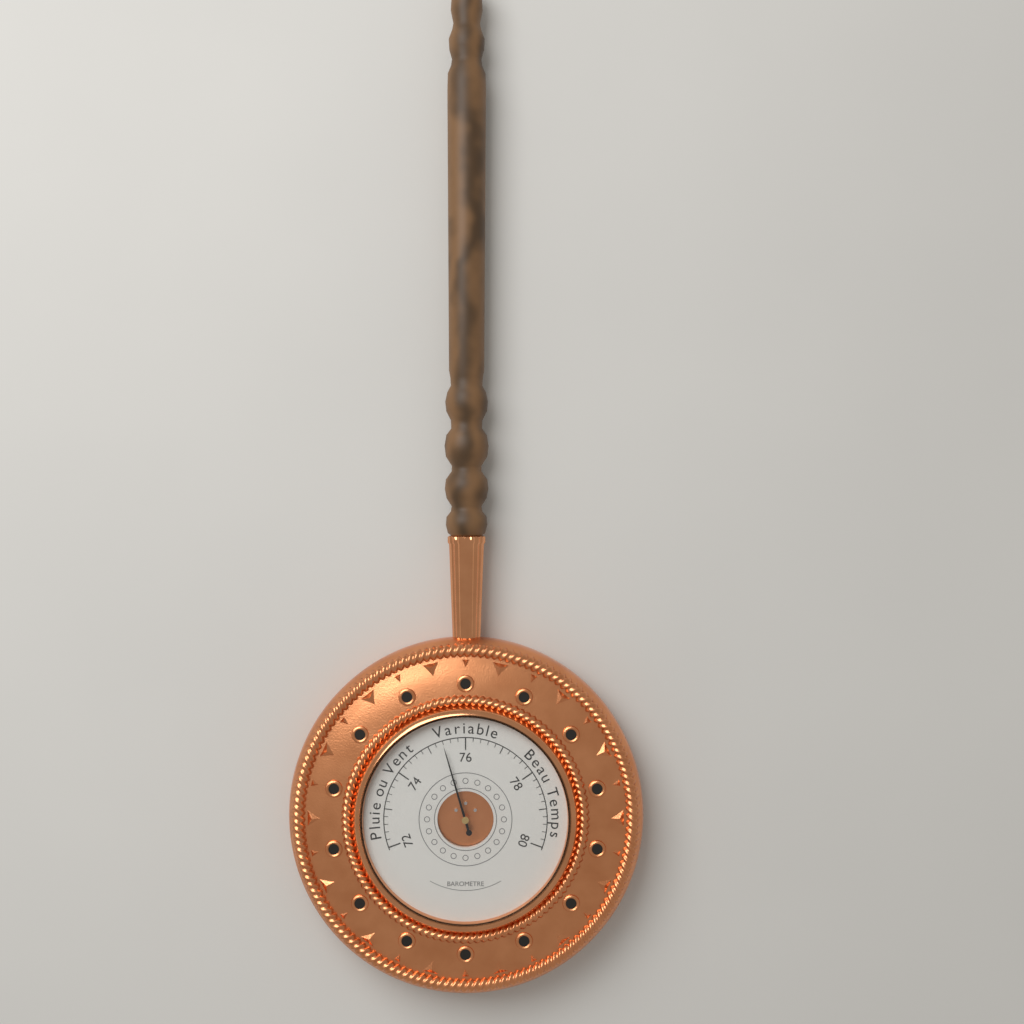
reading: 75.4 (no unit)
